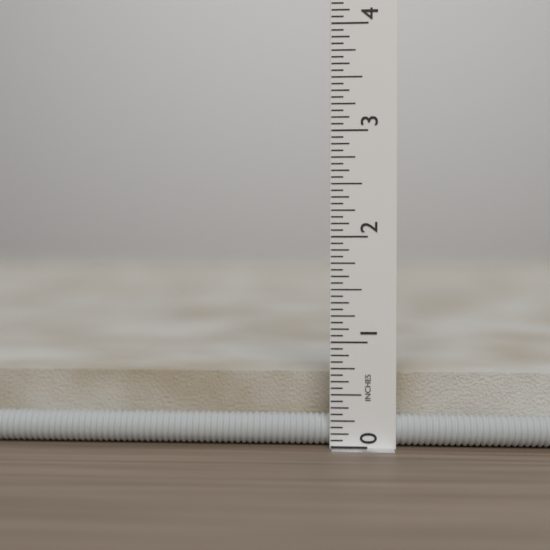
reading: 0.7500 in
